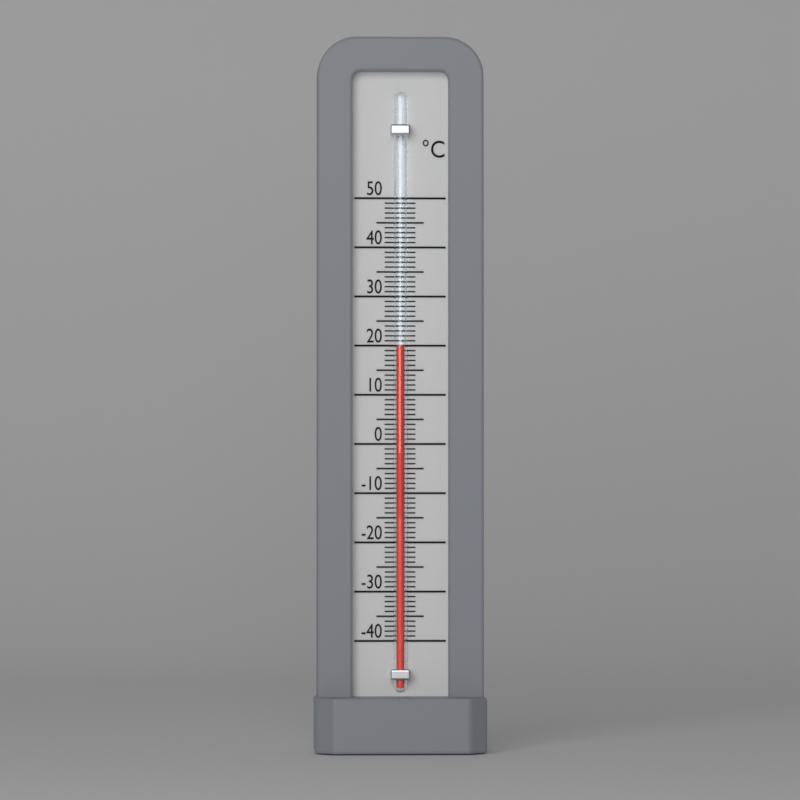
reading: 20 °C
